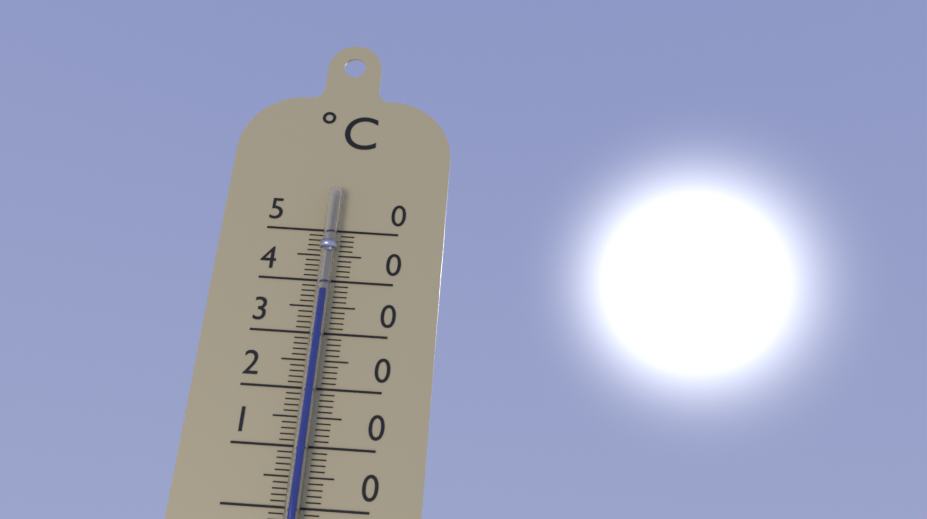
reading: 38 °C
